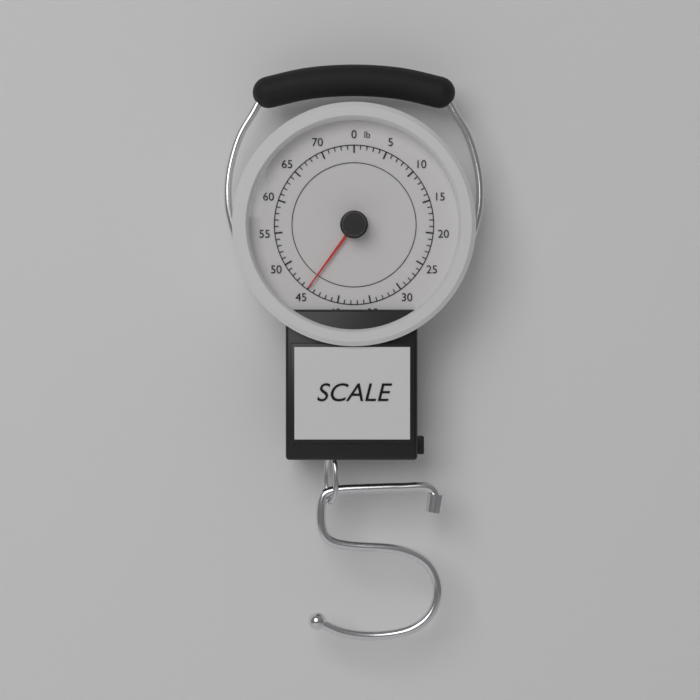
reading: 45 lb
